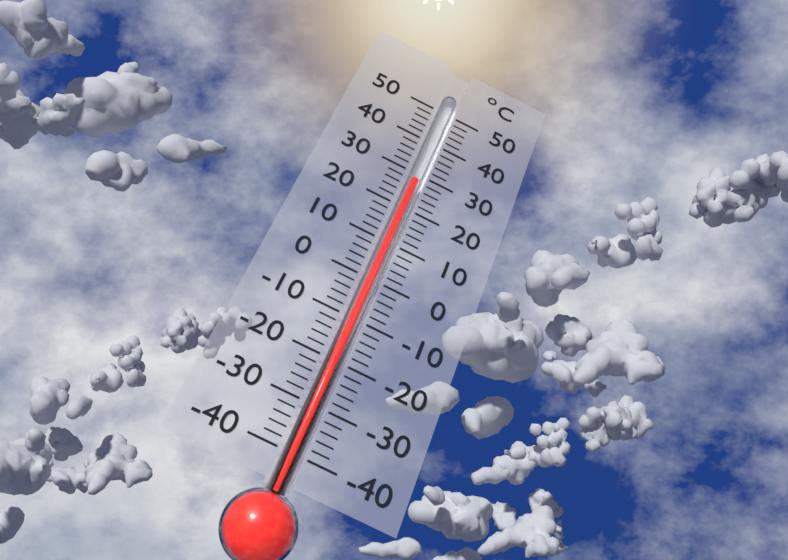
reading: 28 °C
